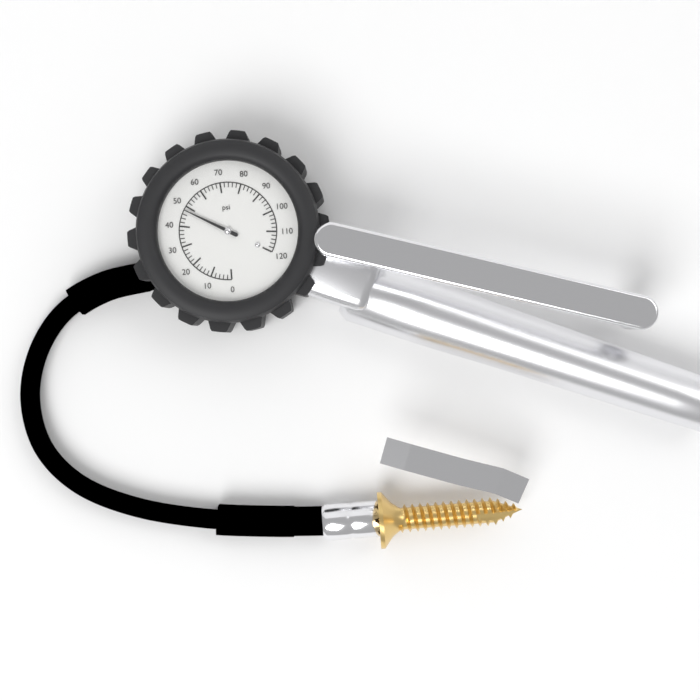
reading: 48 psi
